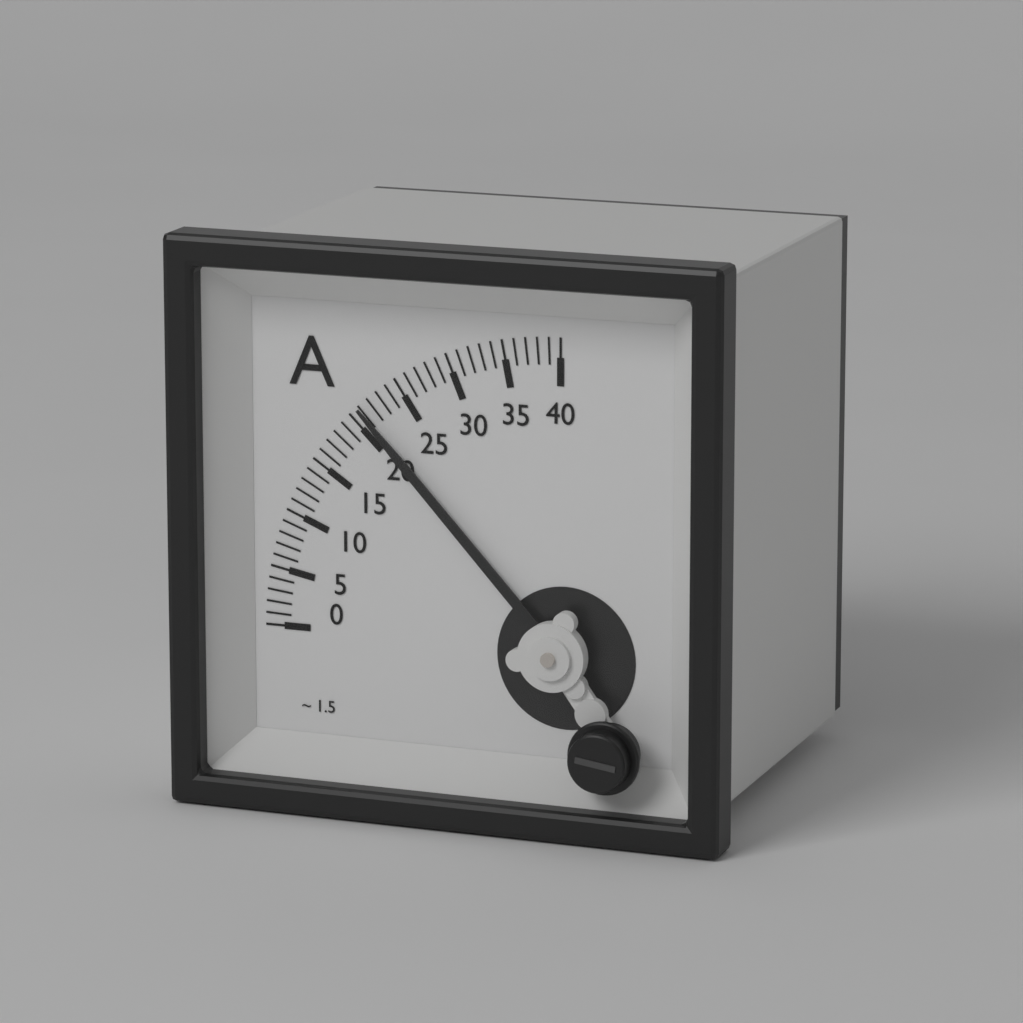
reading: 21 A
